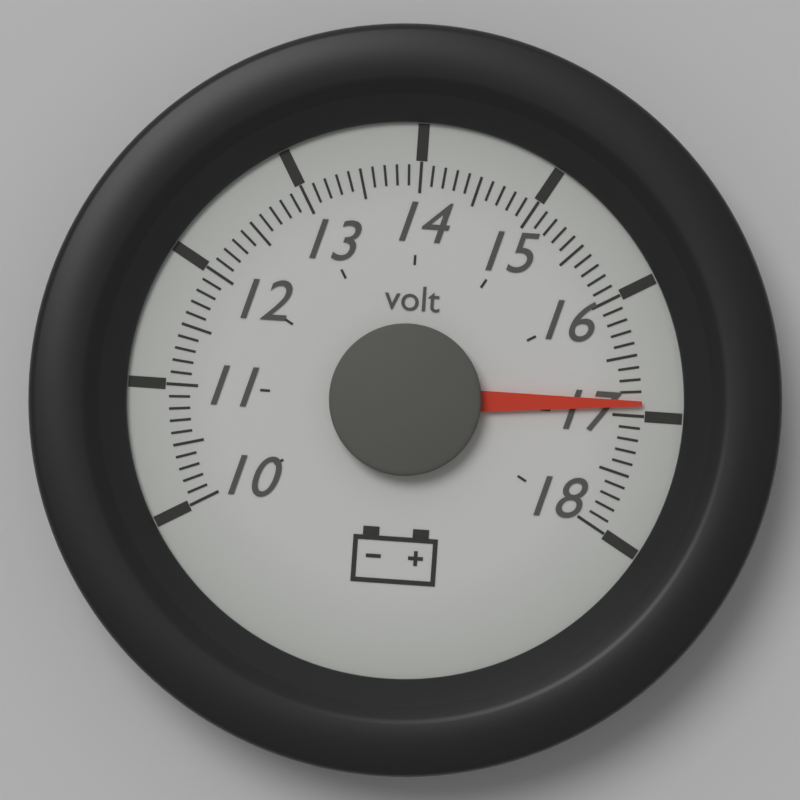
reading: 16.9 volt
